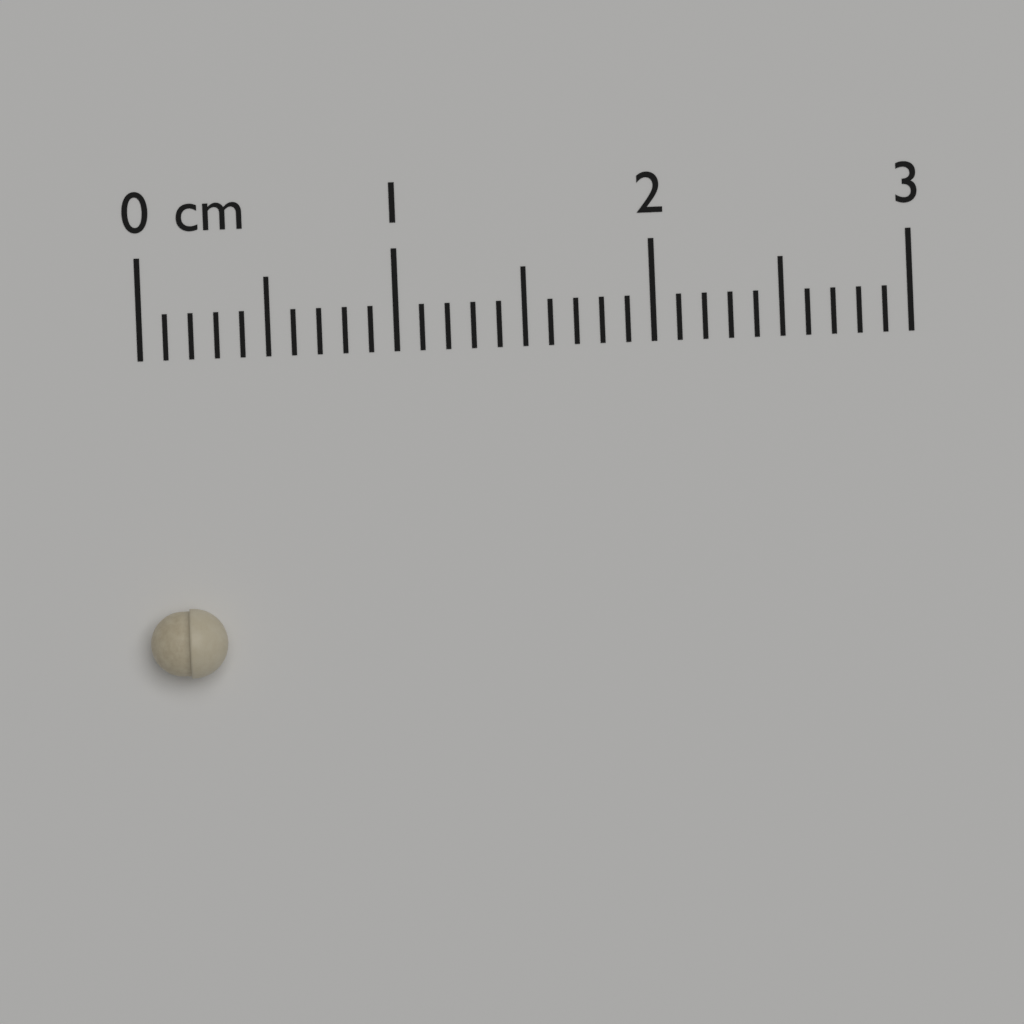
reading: 0.3 cm
